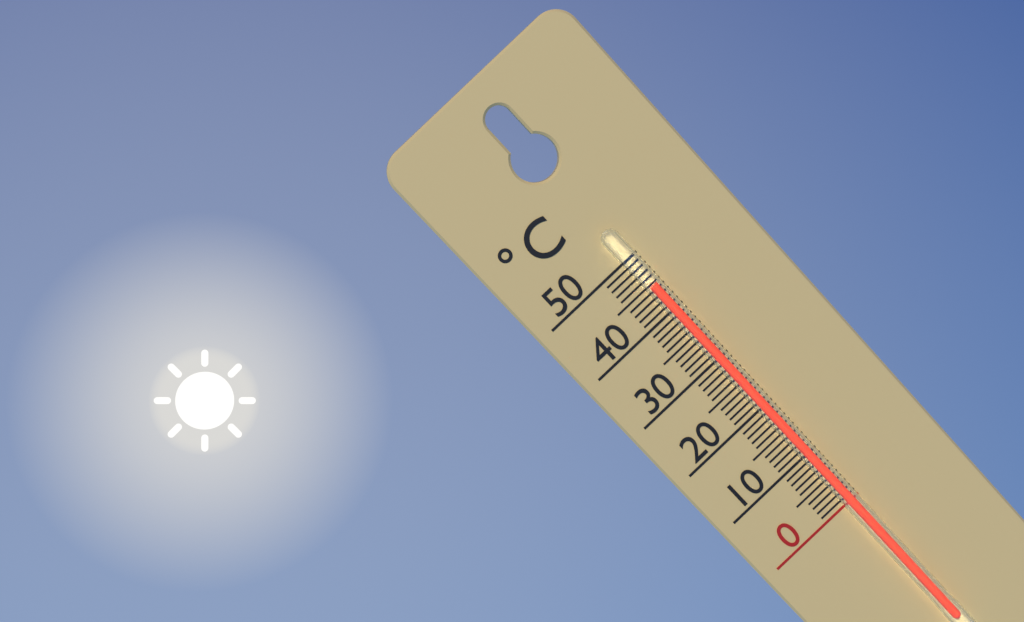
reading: 45 °C
